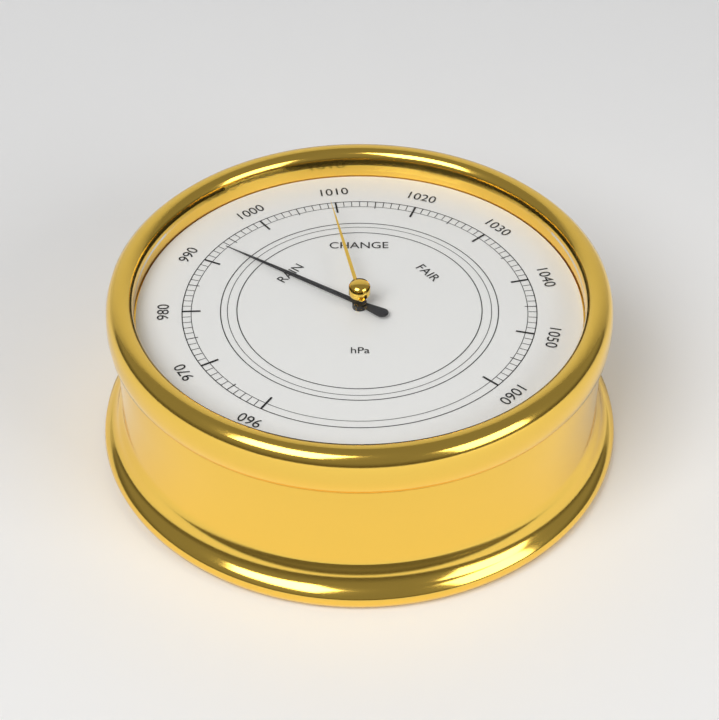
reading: 993 hPa
